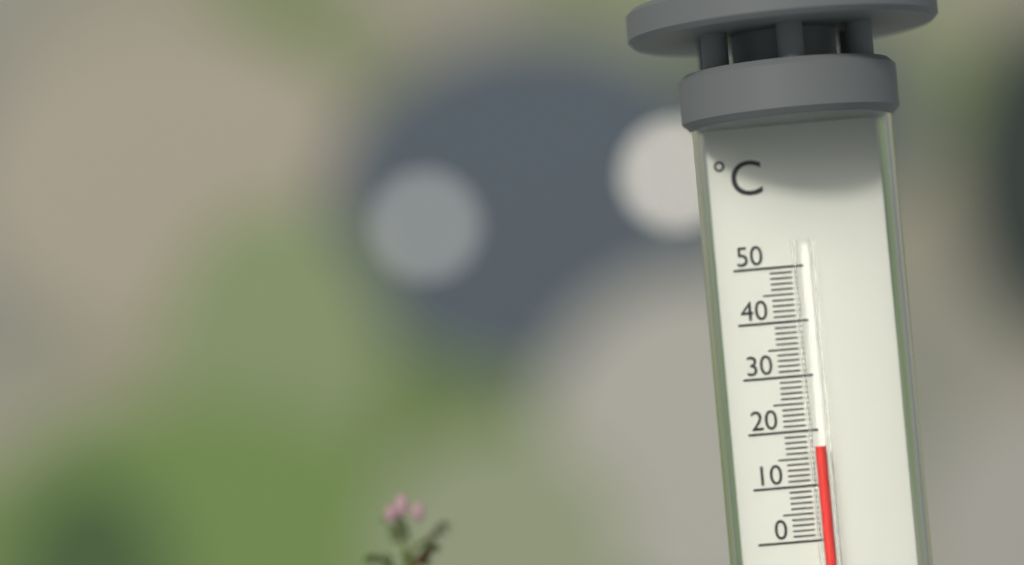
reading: 17 °C
